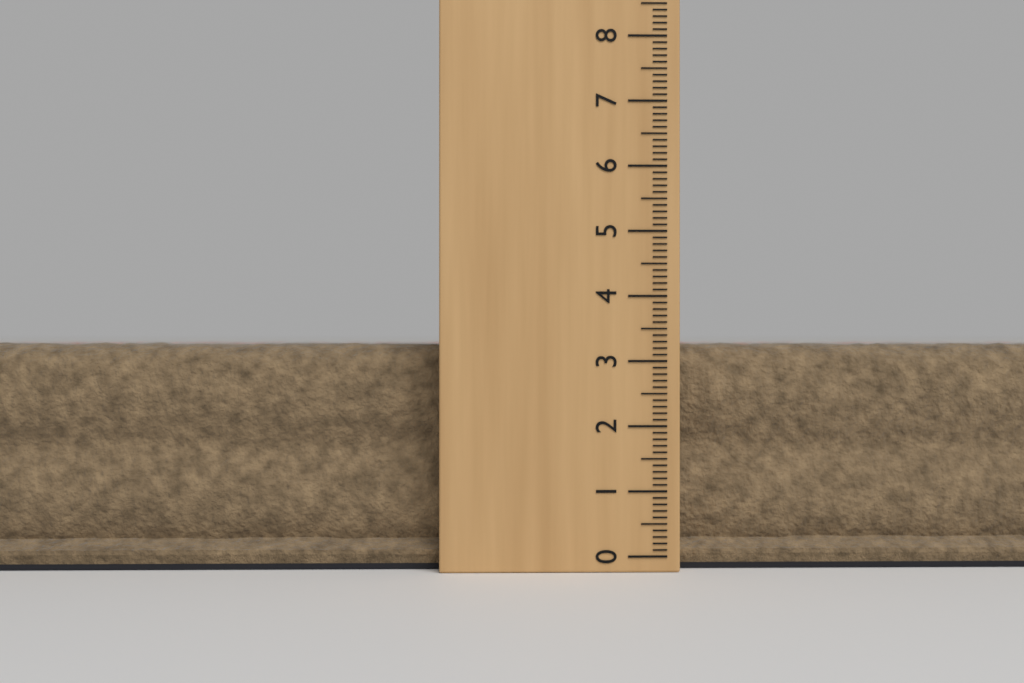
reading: 3.3 (no unit)
